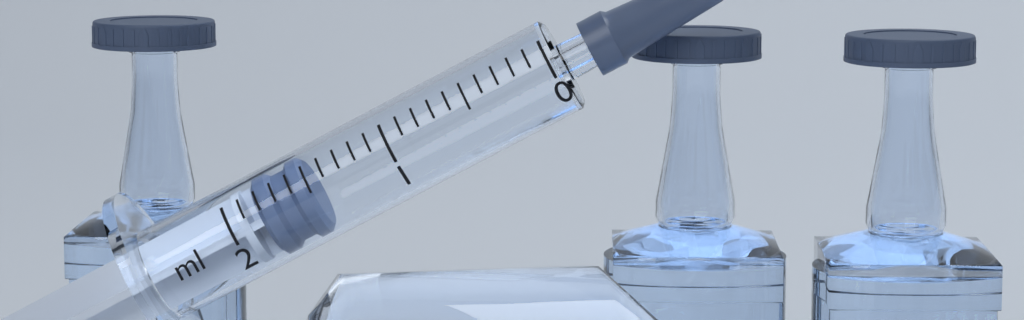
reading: 1.5 ml
